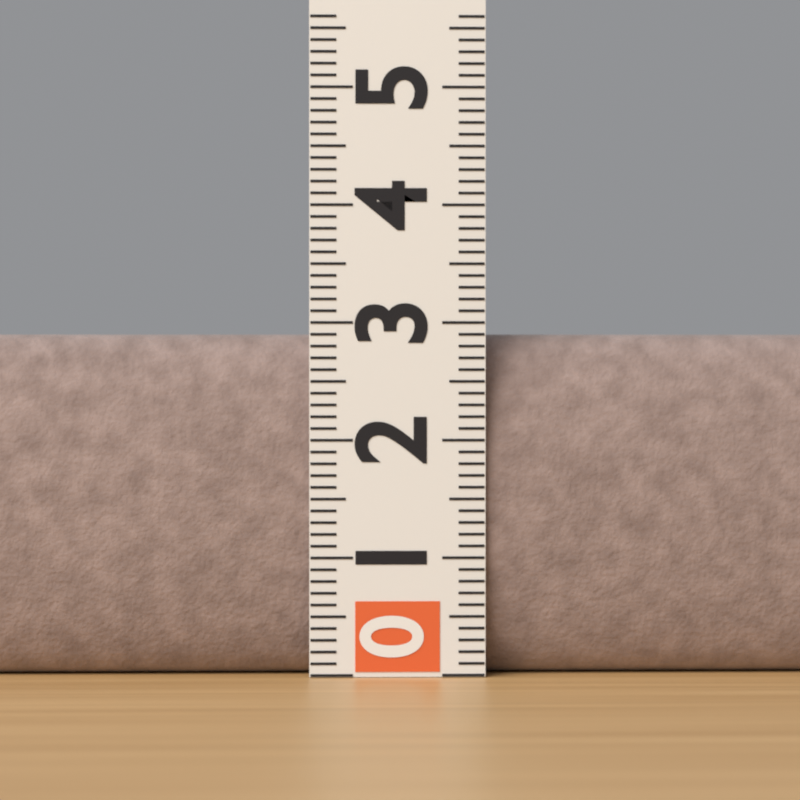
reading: 2.9 (no unit)
